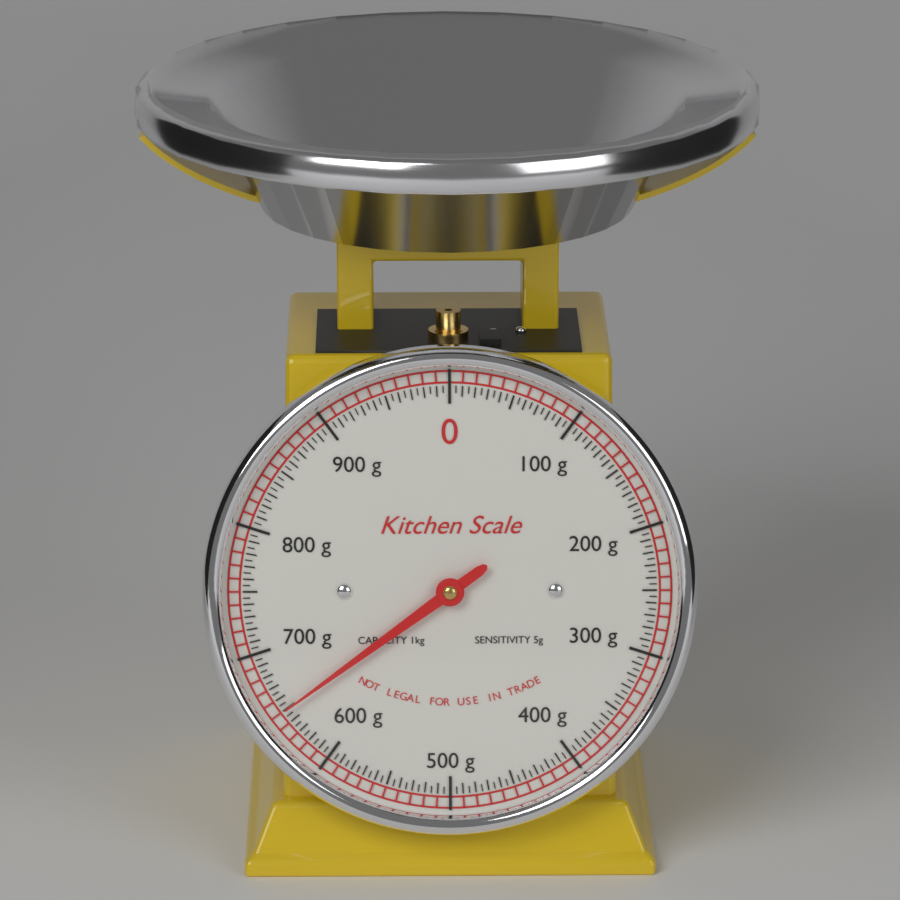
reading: 650 g
